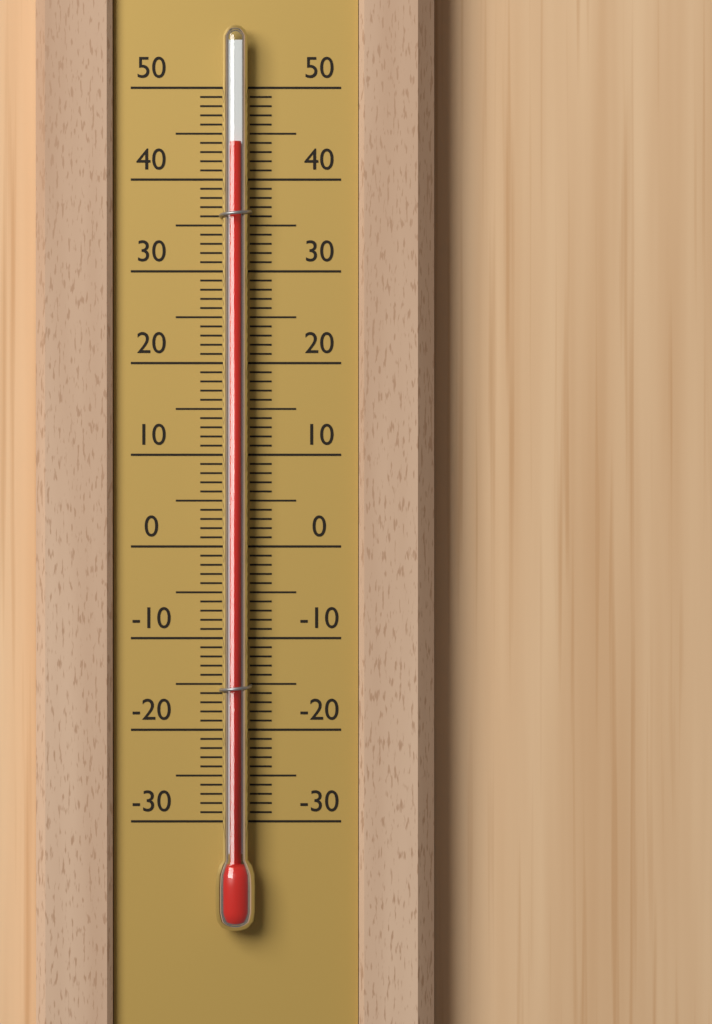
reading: 44 (no unit)
